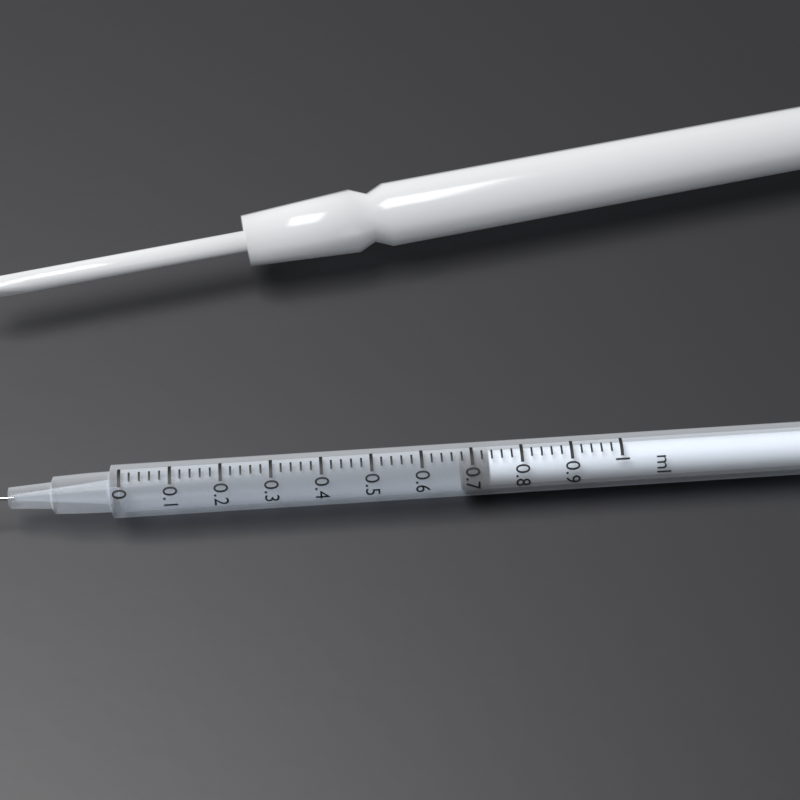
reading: 0.68 ml
